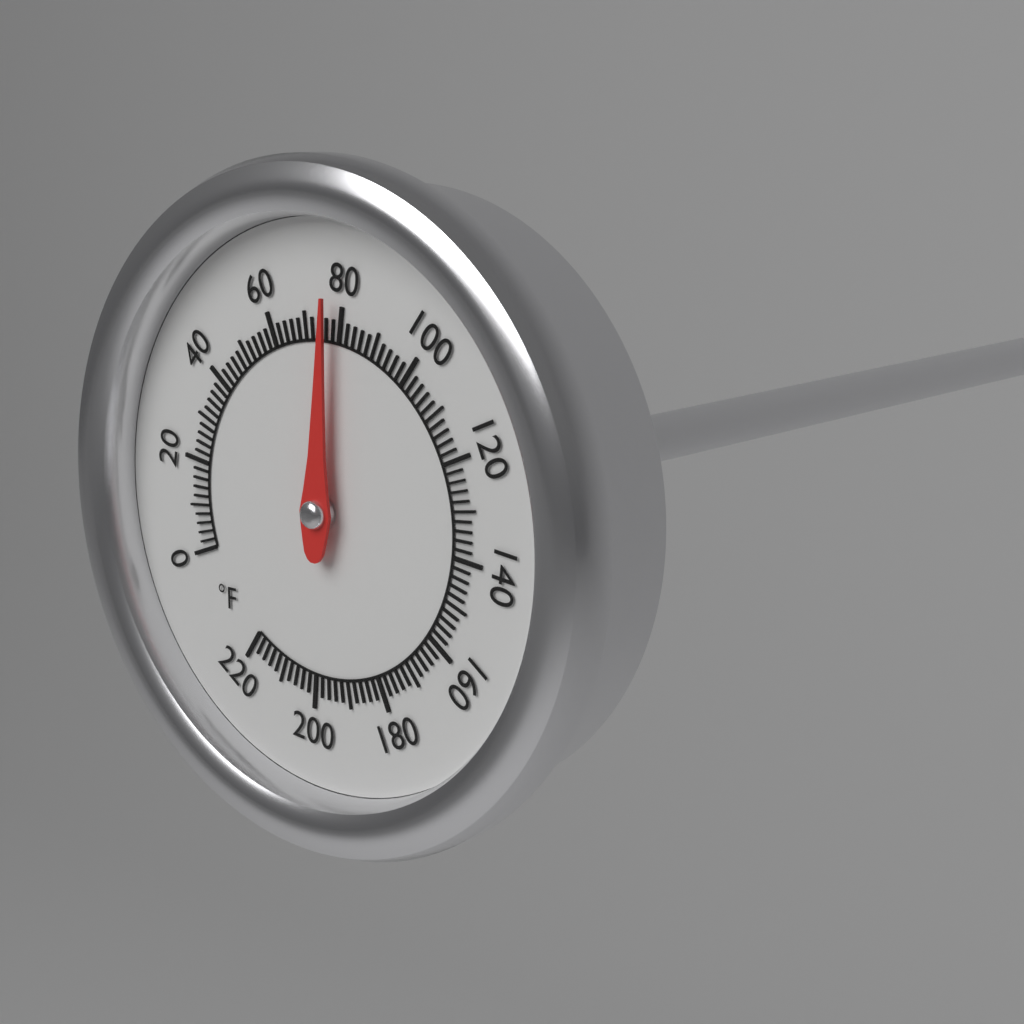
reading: 77 °F
